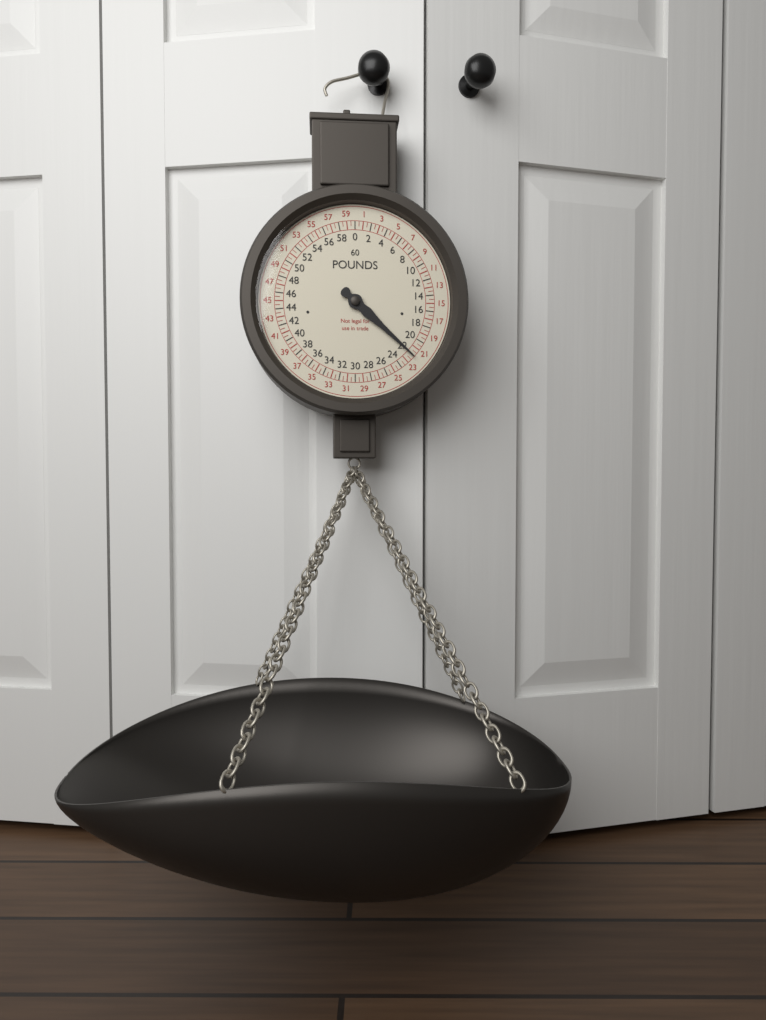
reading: 22.0 lb
